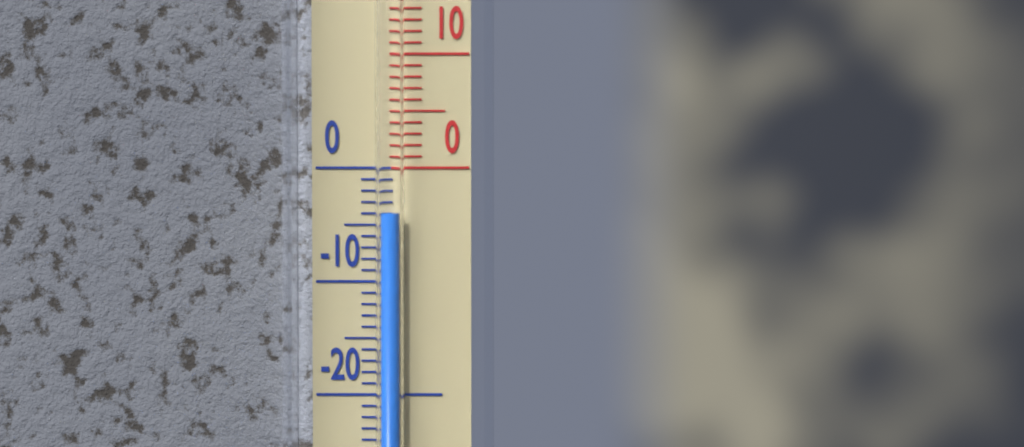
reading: -4 °C
